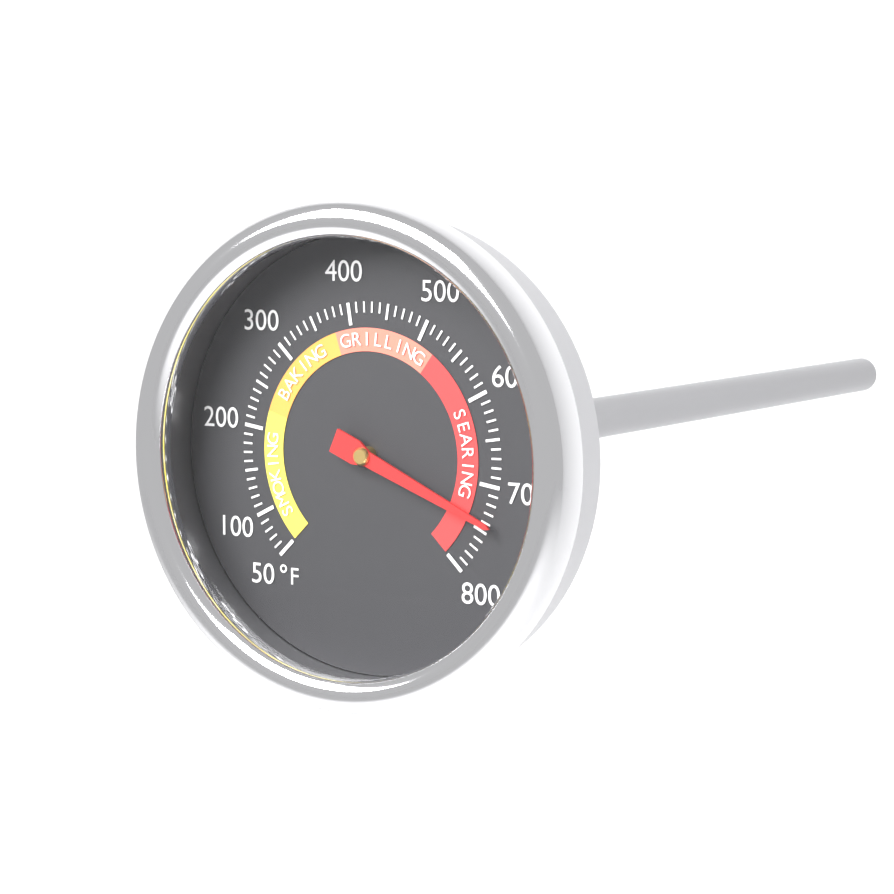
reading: 740 °F
